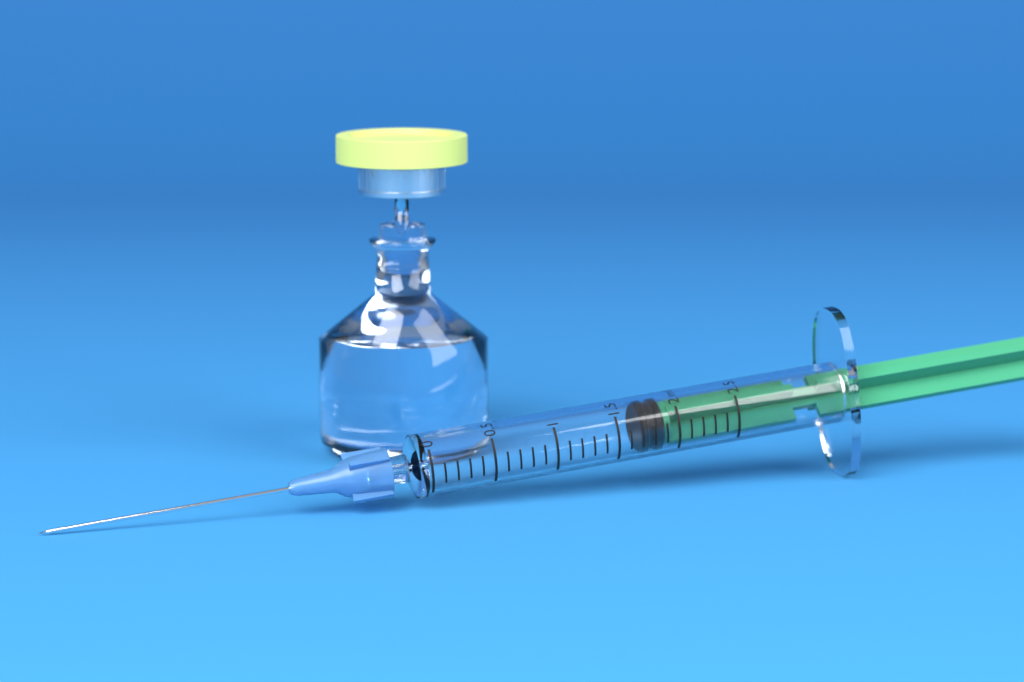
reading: 1.7 ml
